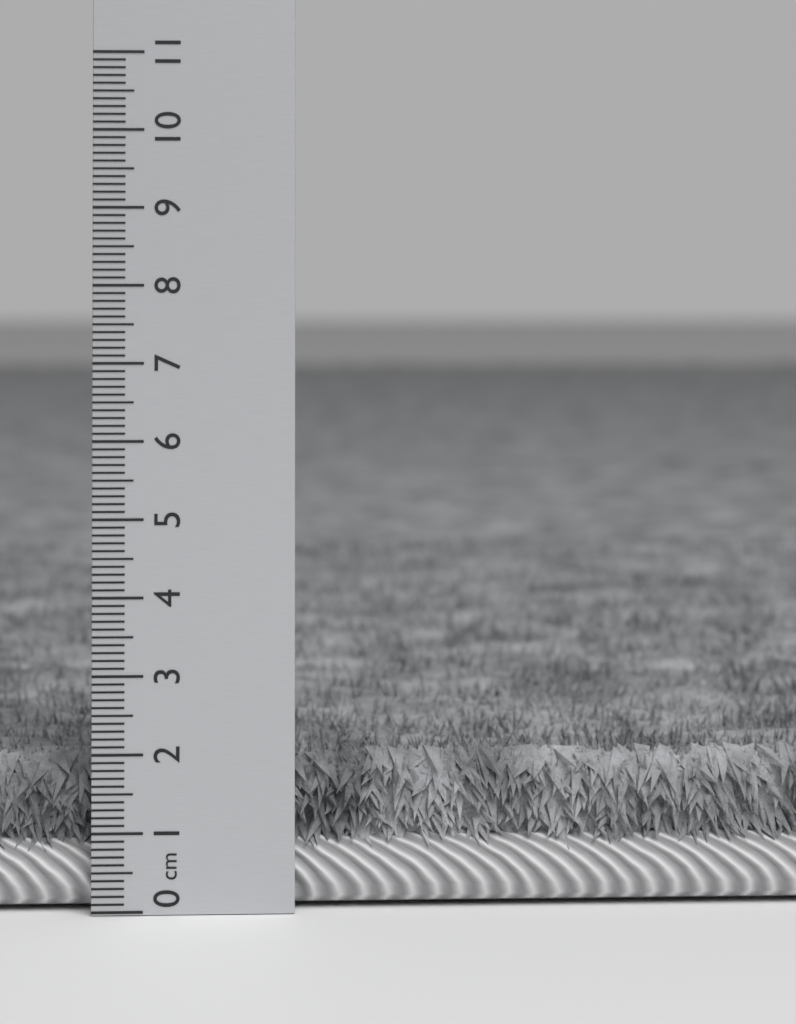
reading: 2.0 cm
